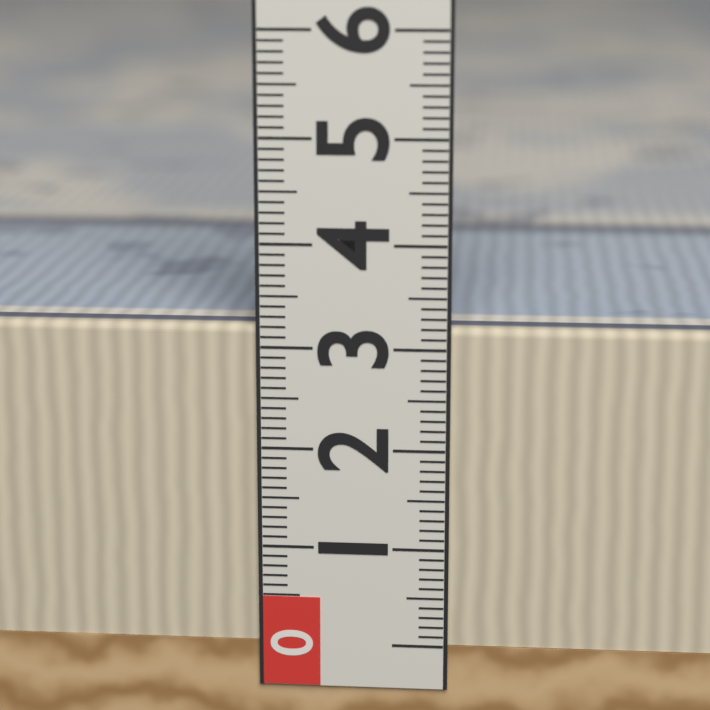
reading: 3.2 (no unit)
